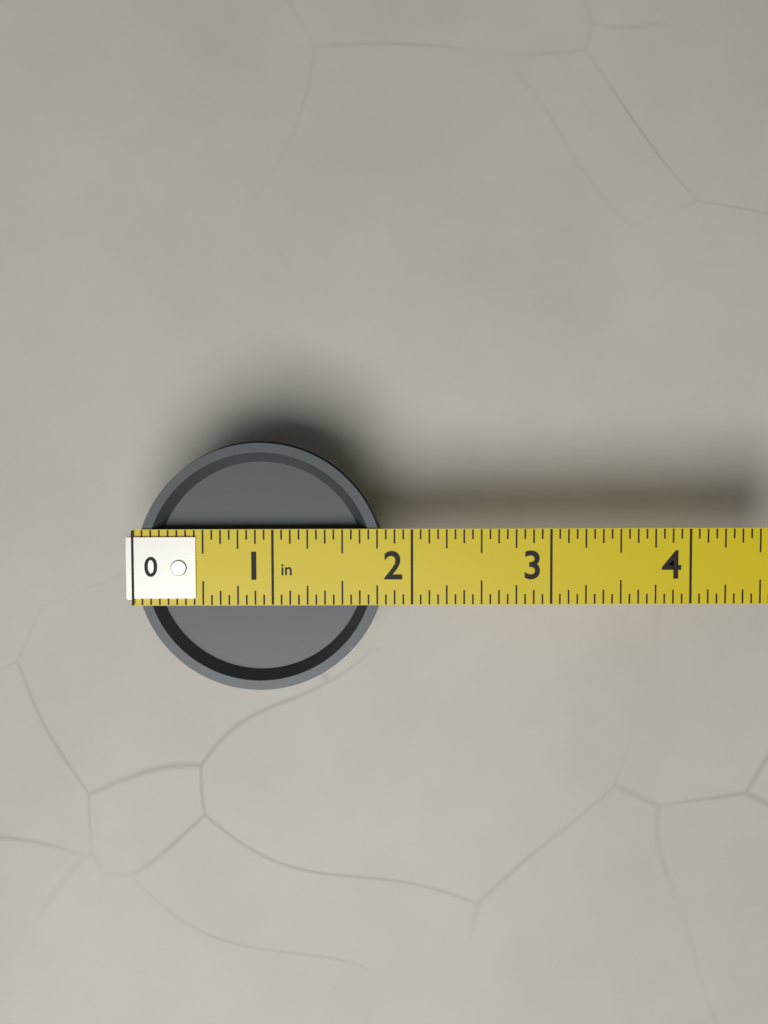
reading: 1.8125 in
